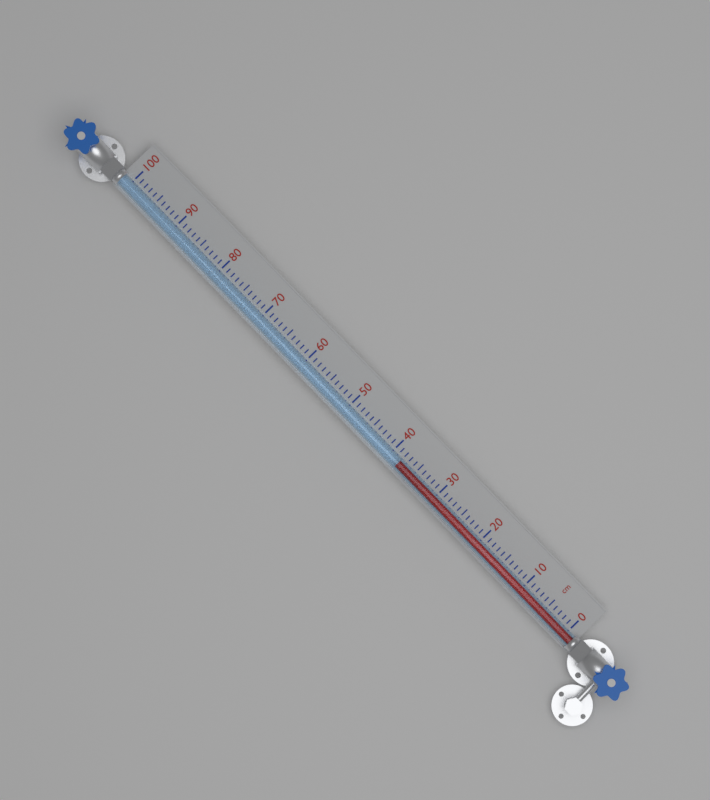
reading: 38 cm
